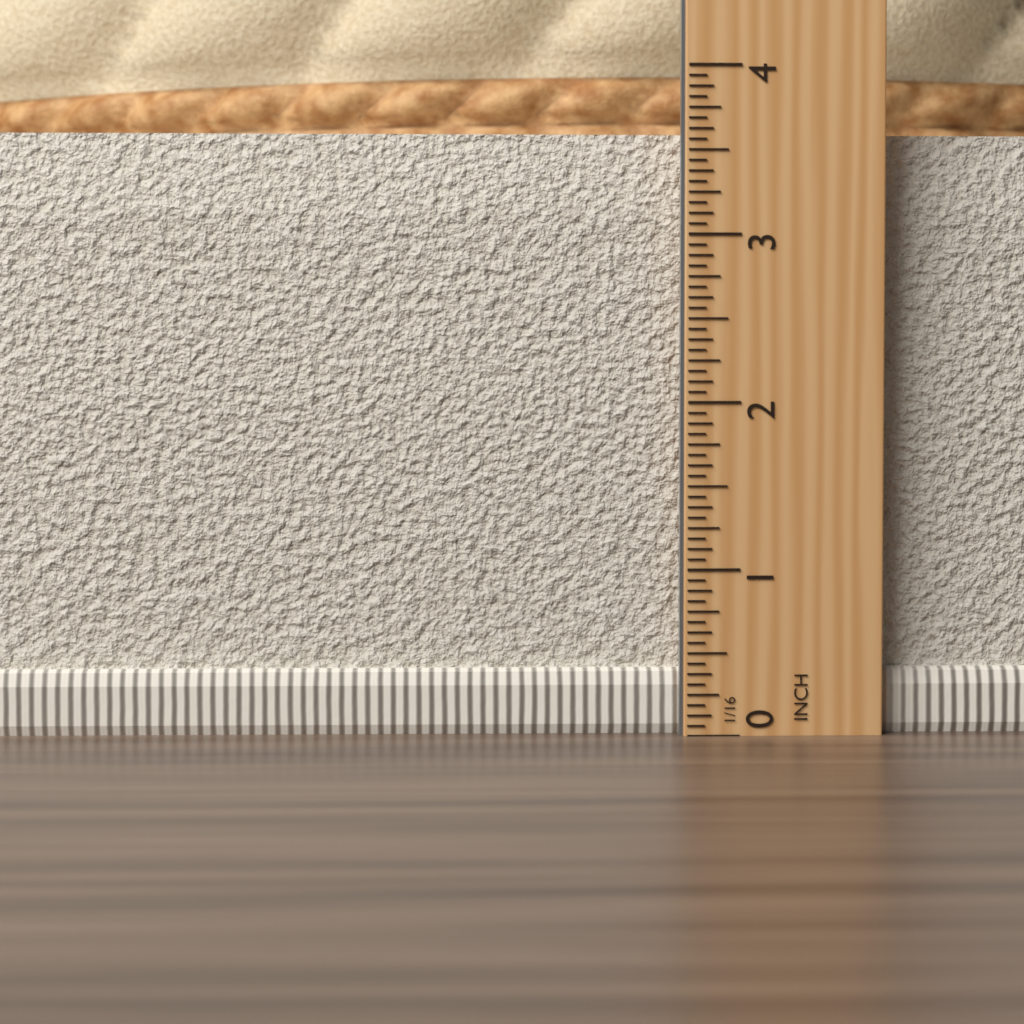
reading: 3.6250 in
